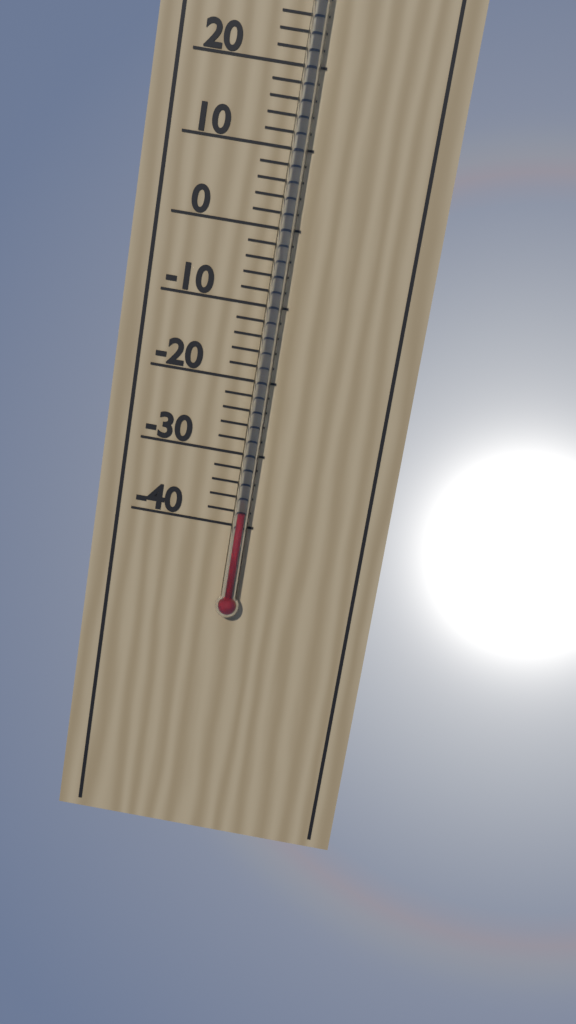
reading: -38 °C
